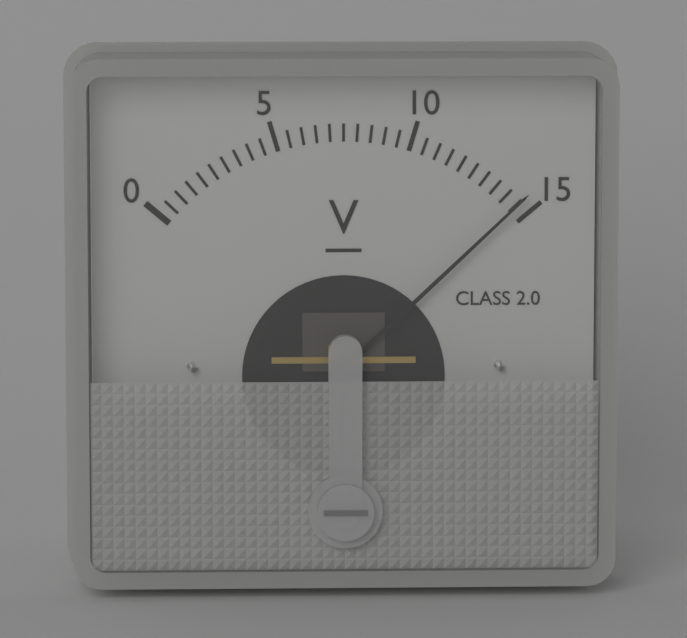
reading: 14.5 V
